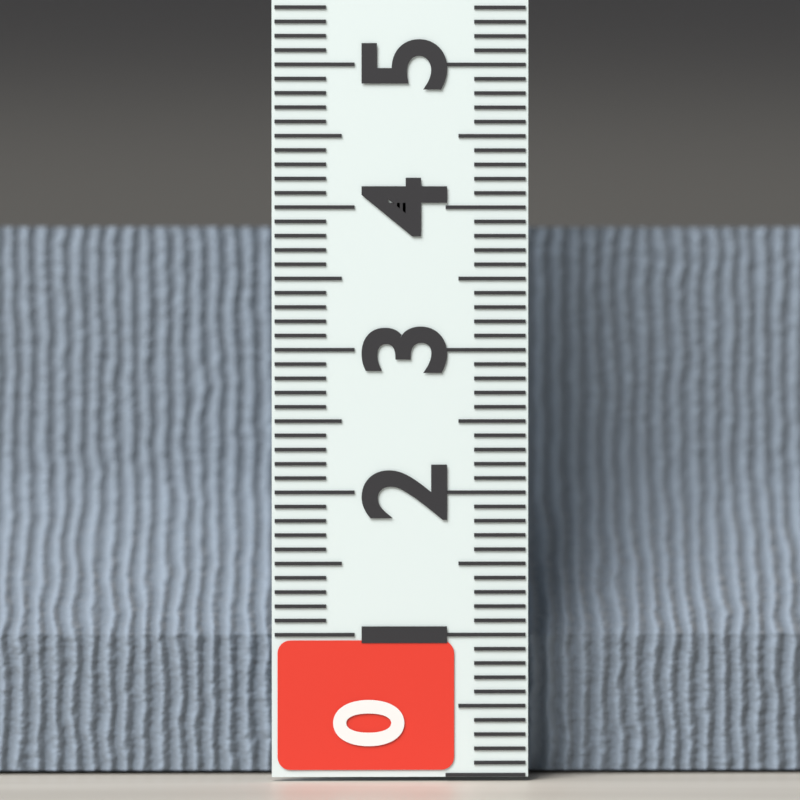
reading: 3.9 (no unit)
